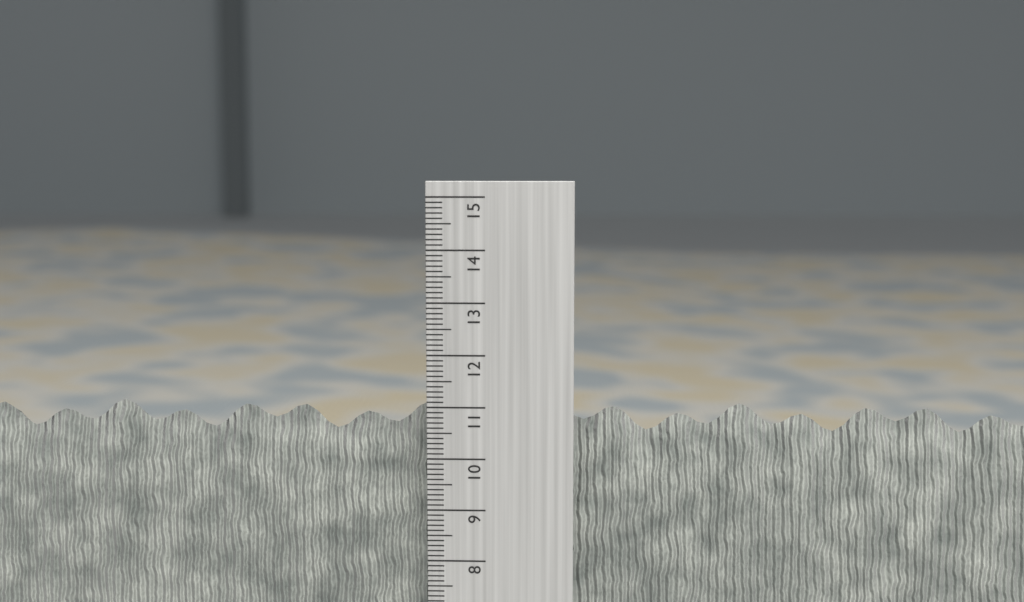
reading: 11.0 cm
